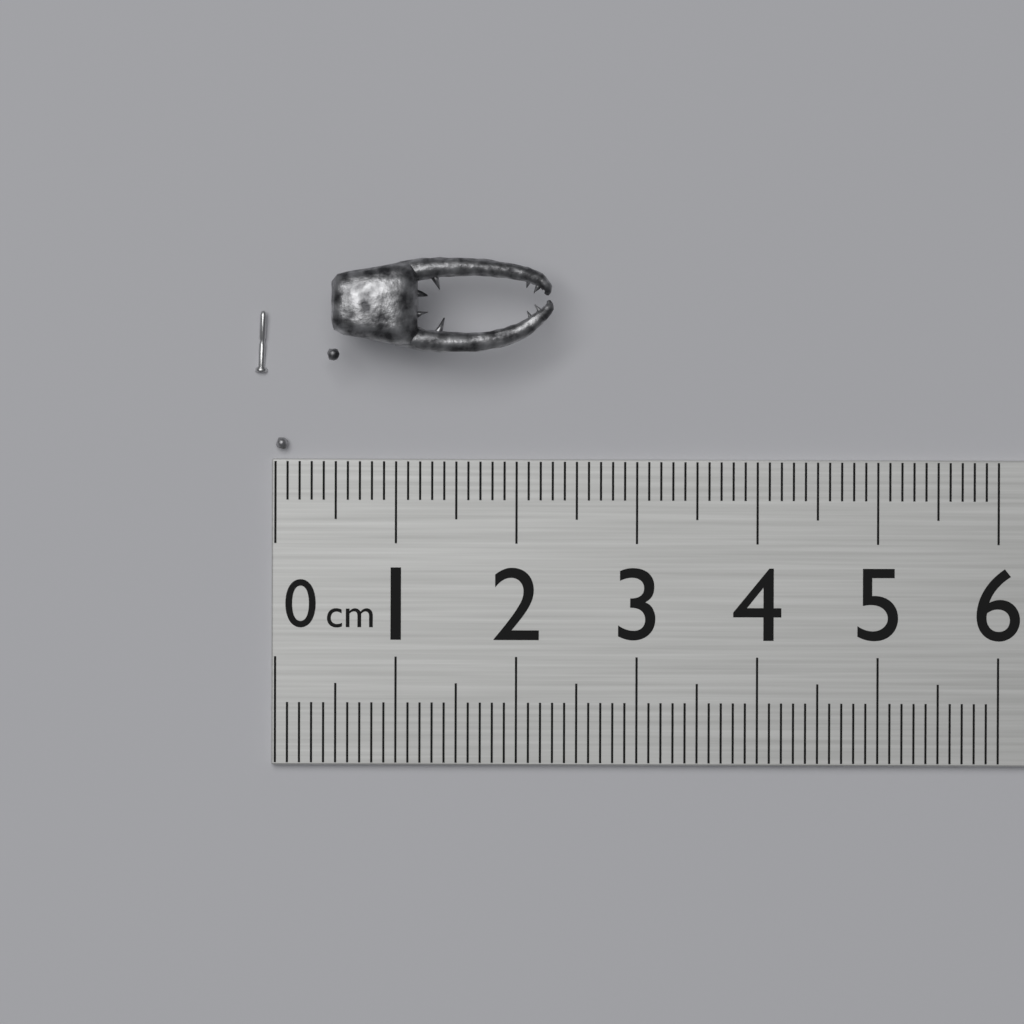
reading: 2.3 cm
